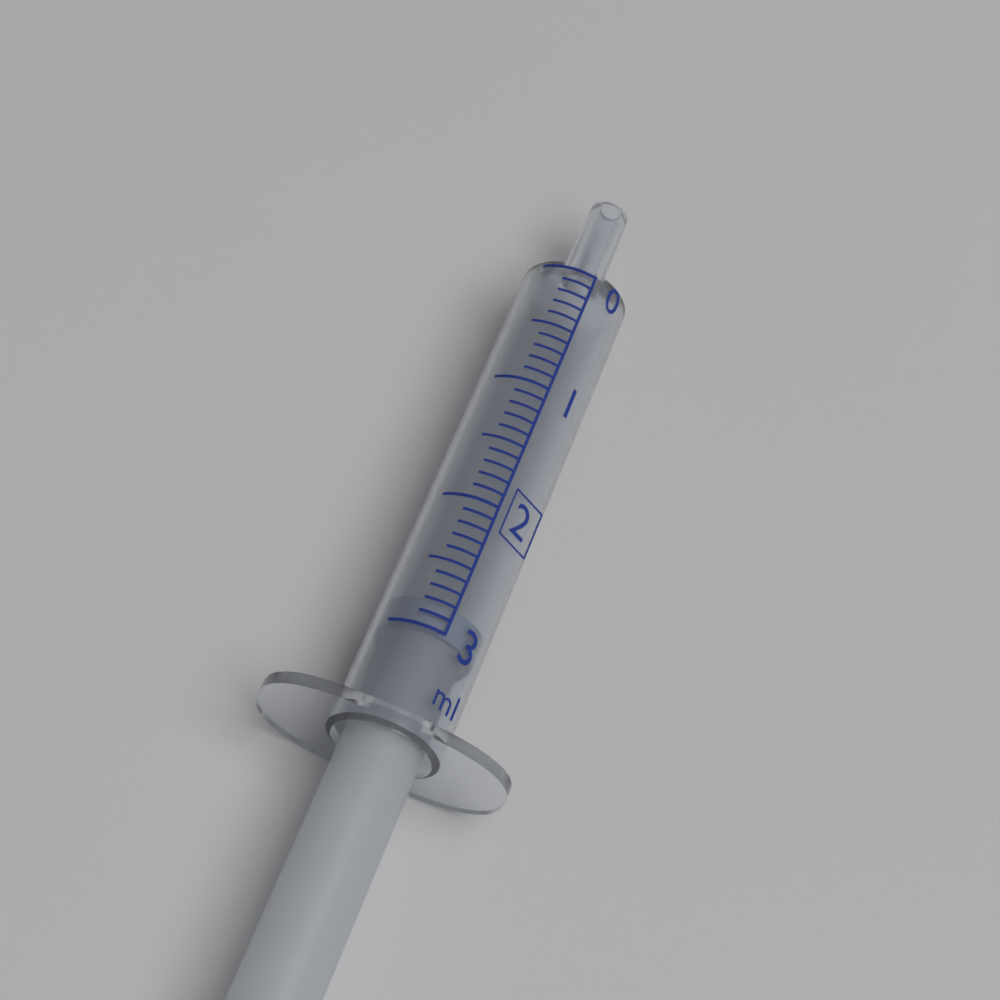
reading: 2.8 ml
